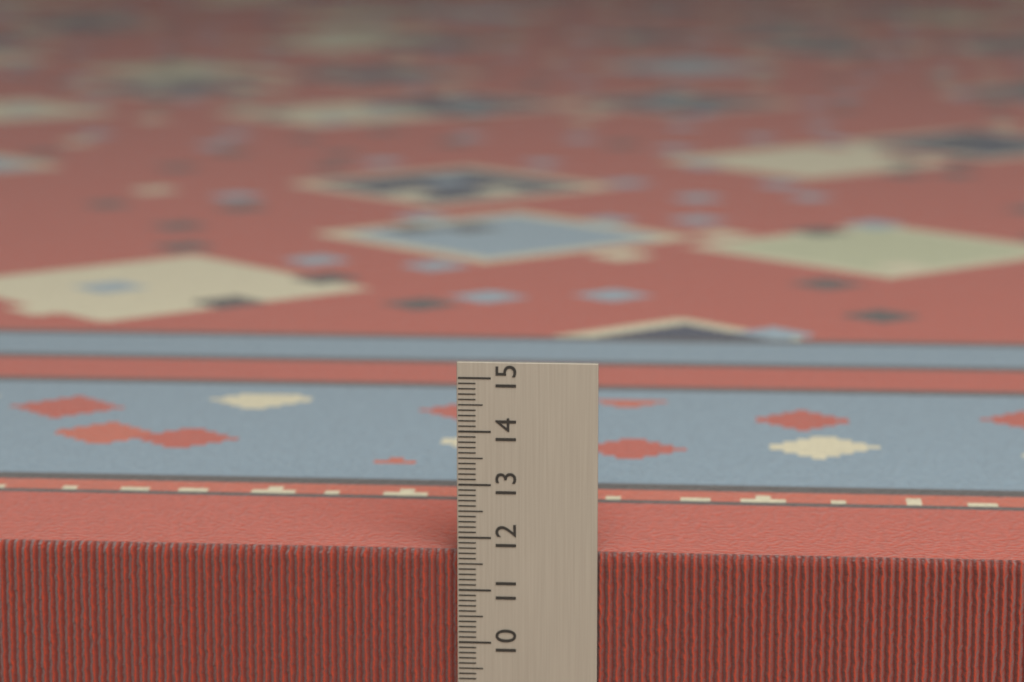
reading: 11.7 cm
